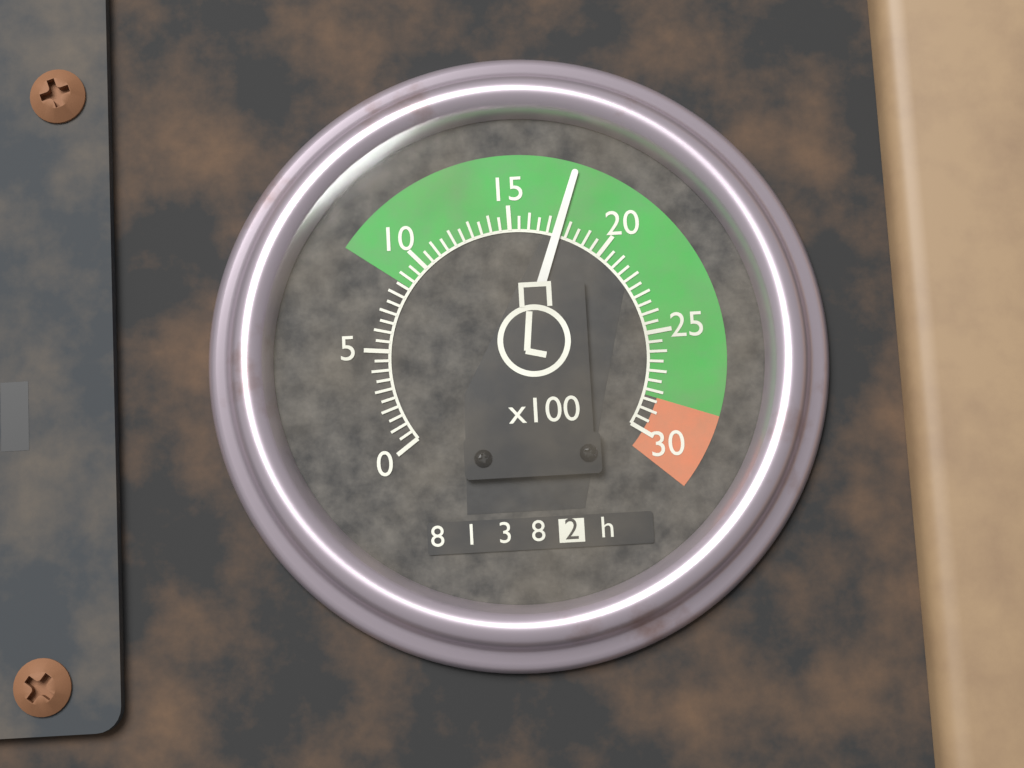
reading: 17.5 x100 rpm
